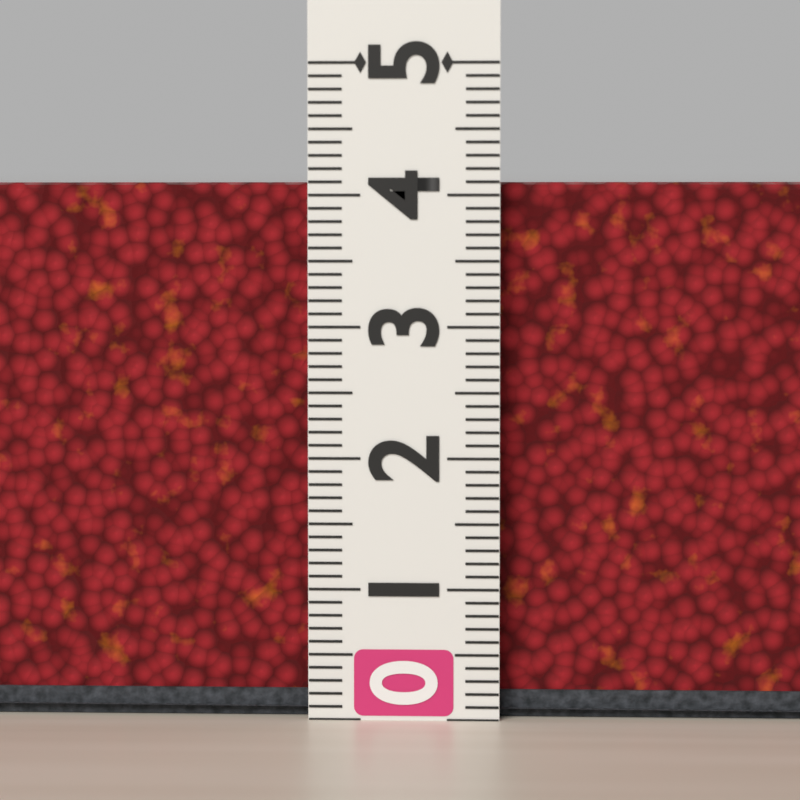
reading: 4.1 (no unit)
